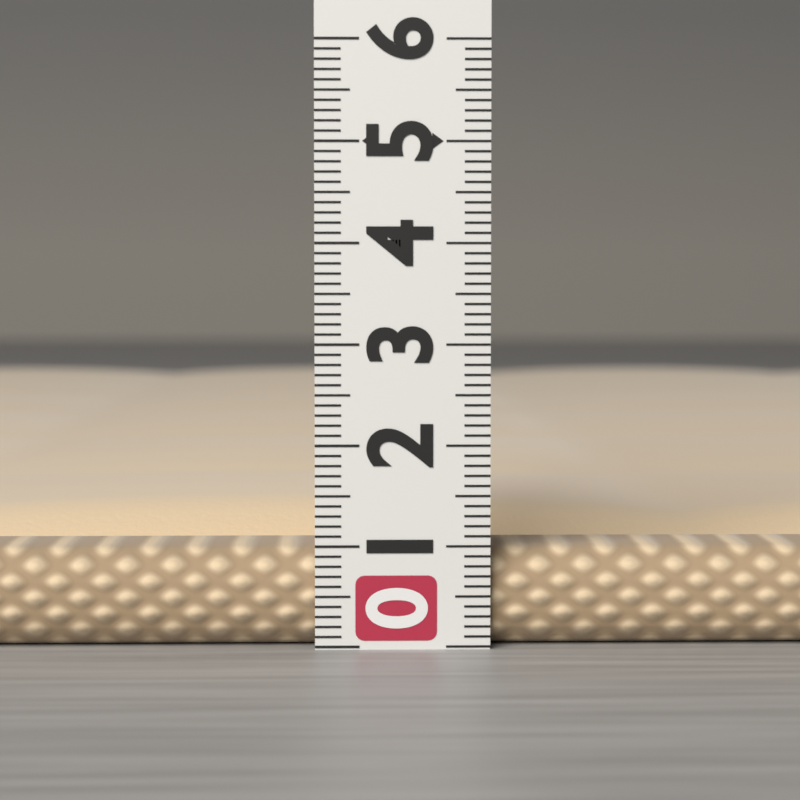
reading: 1.2 (no unit)
